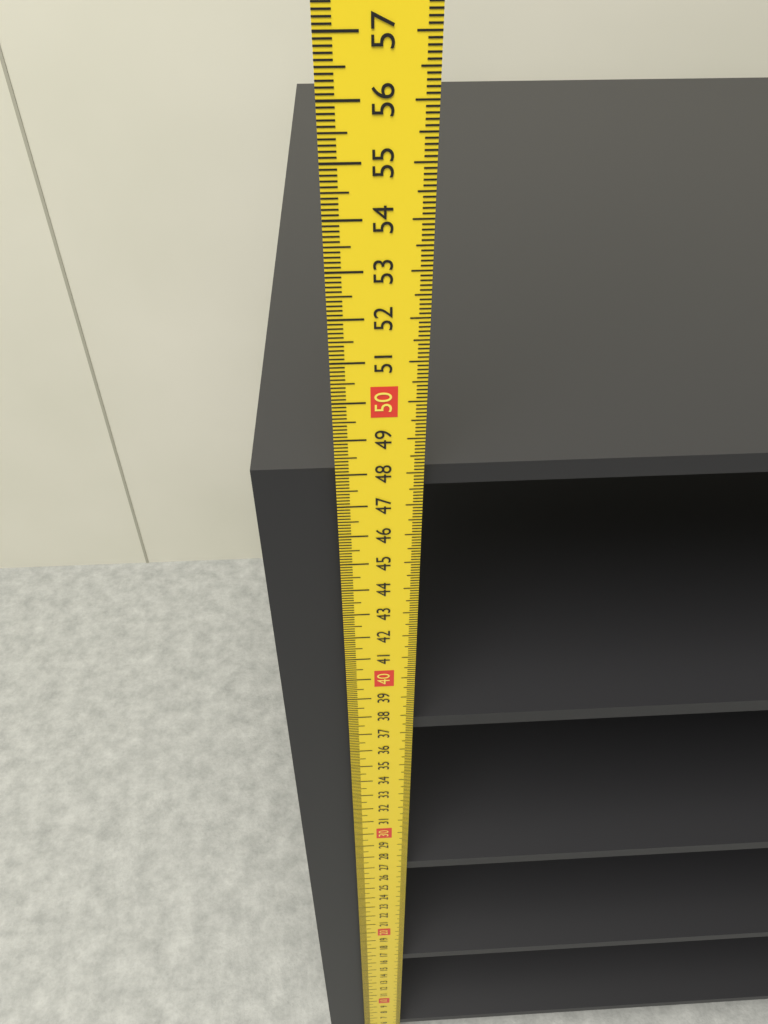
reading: 47.9 cm
